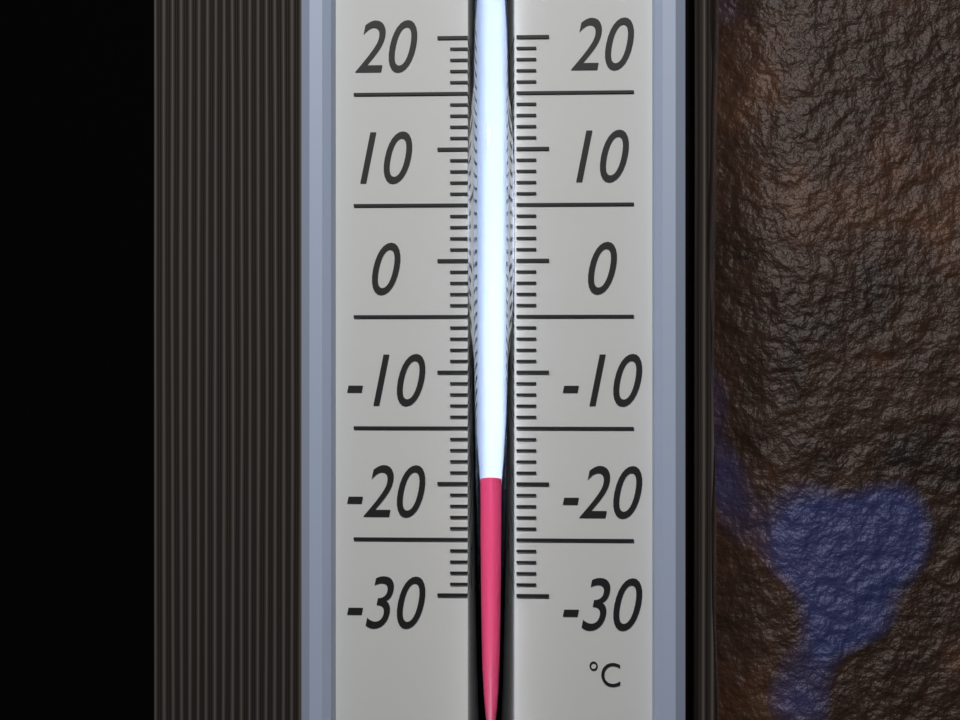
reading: -19 °C
